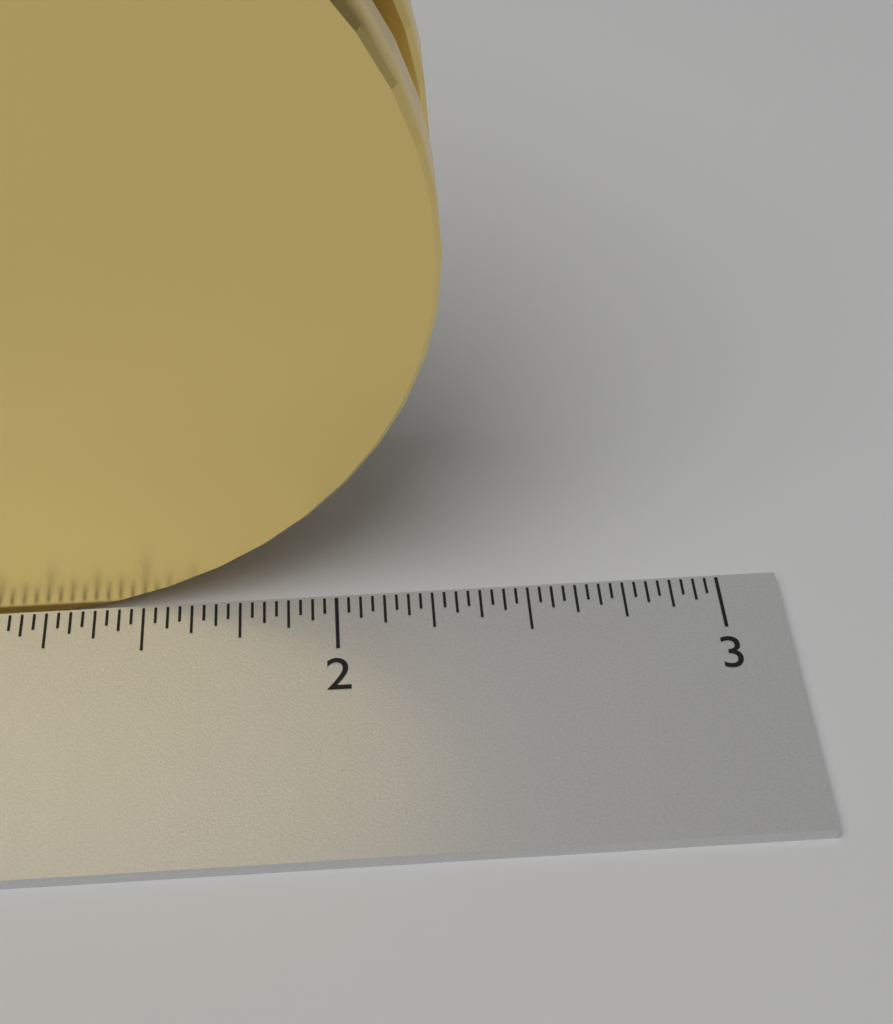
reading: 2.28125 inch
